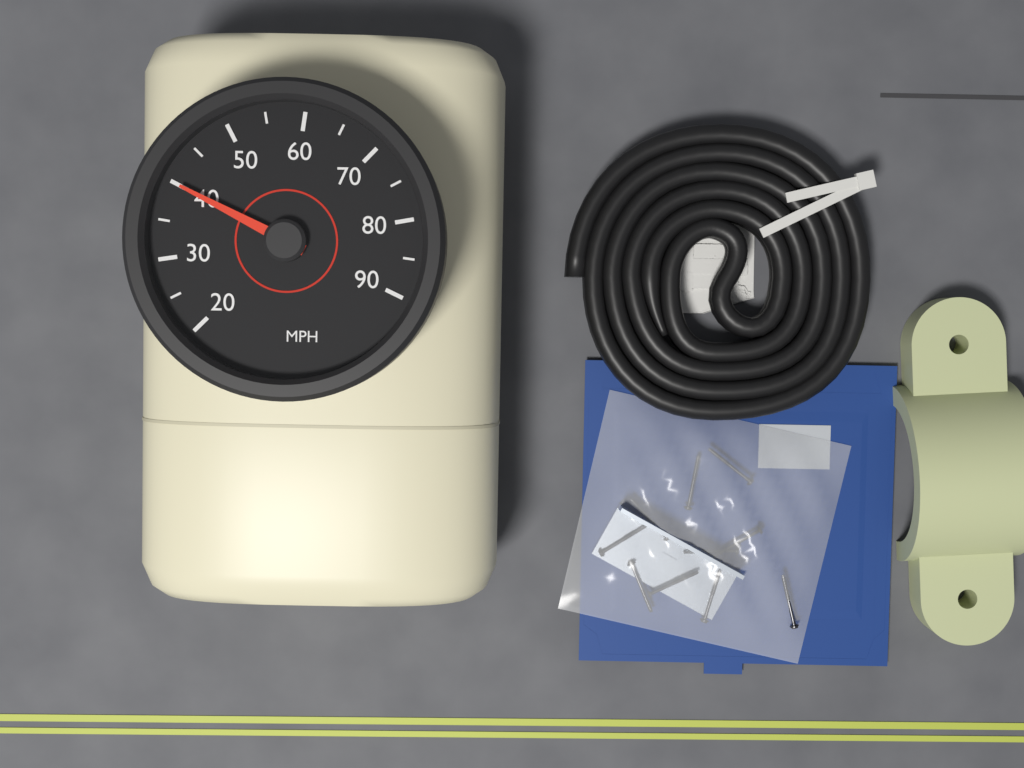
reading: 40 MPH
